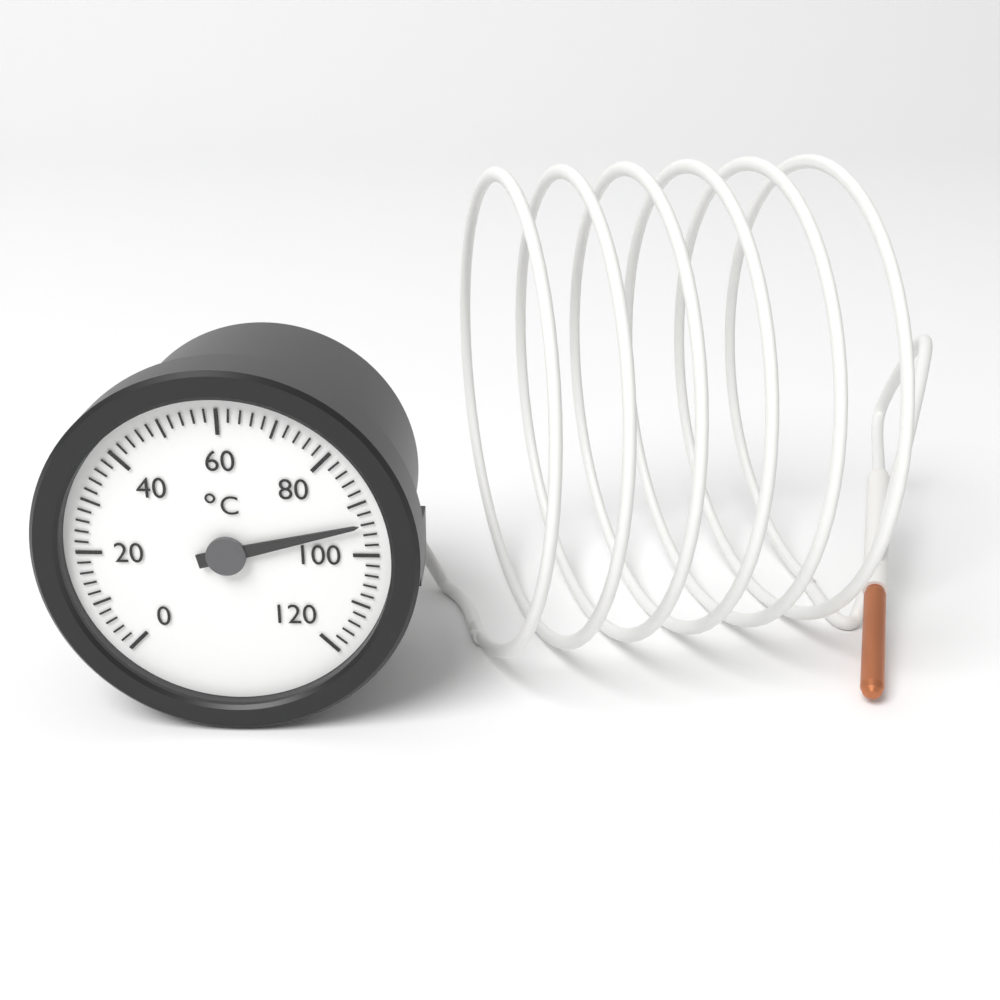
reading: 94 °C
